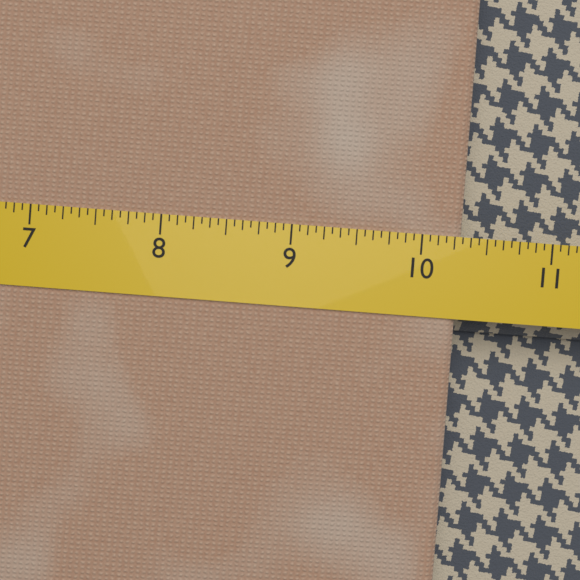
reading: 10.3125 (no unit)
